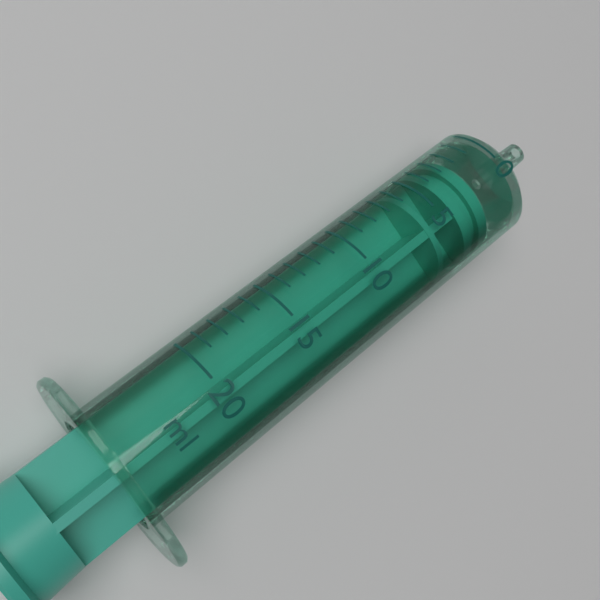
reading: 2 ml
